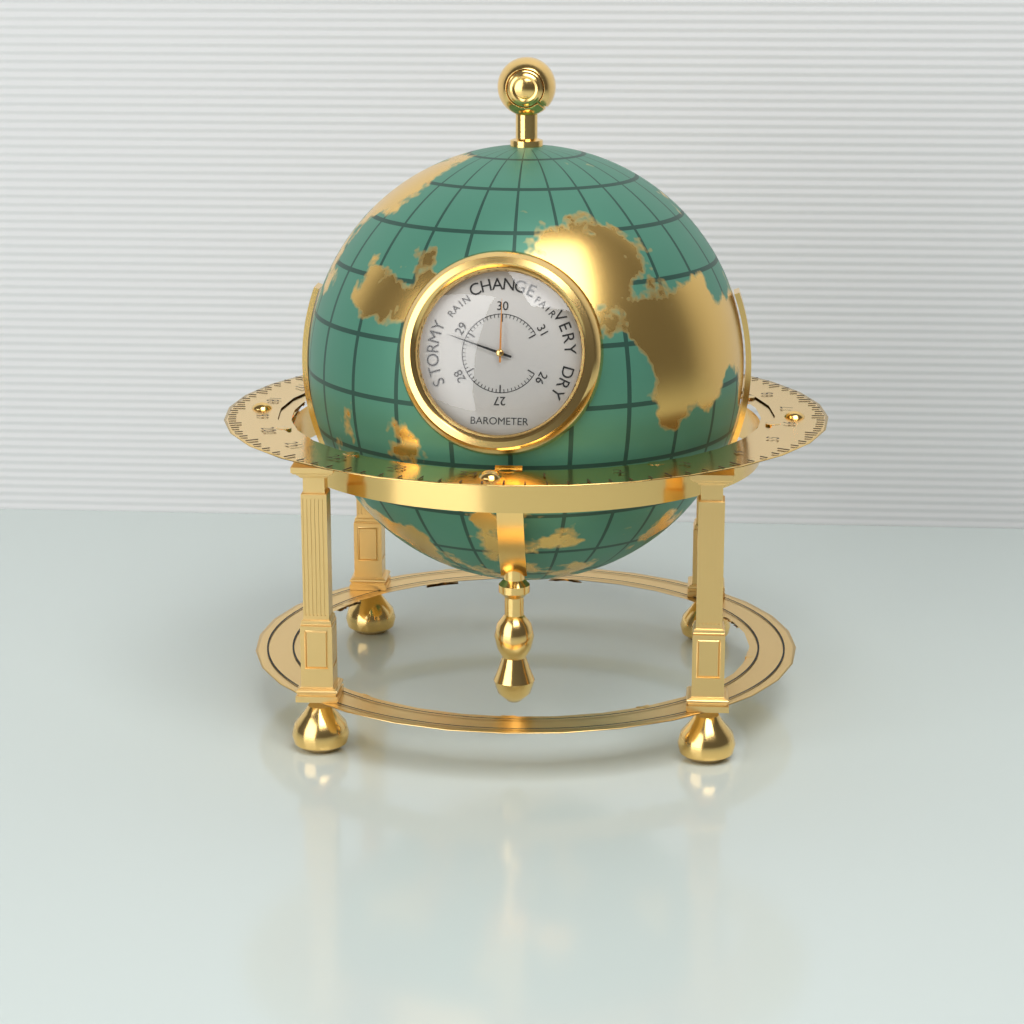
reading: 28.8 inHg
